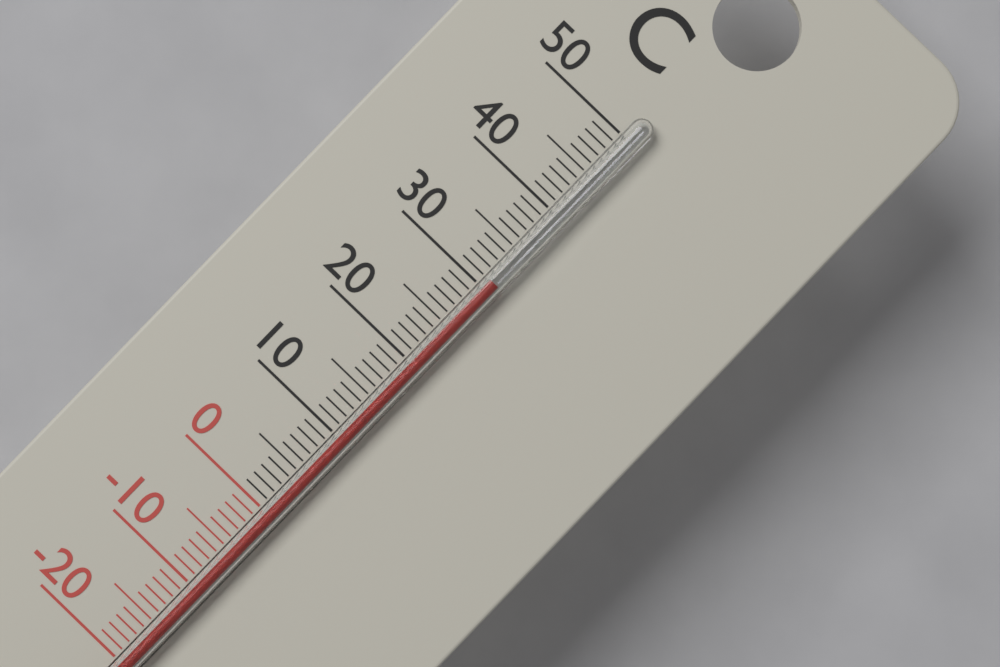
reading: 31 °C
